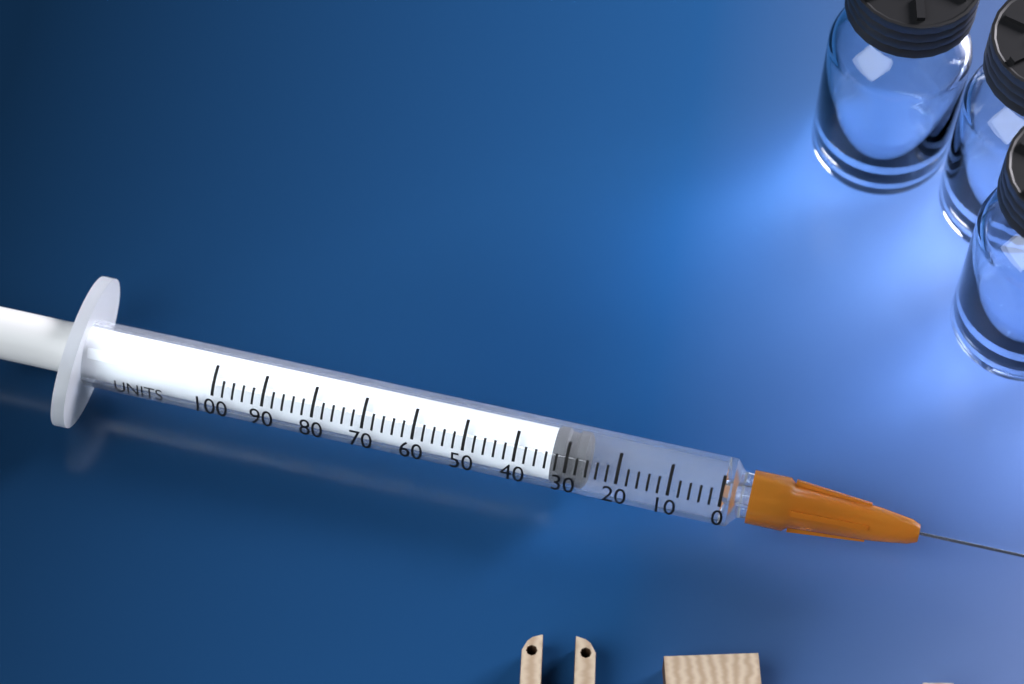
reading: 26 units
